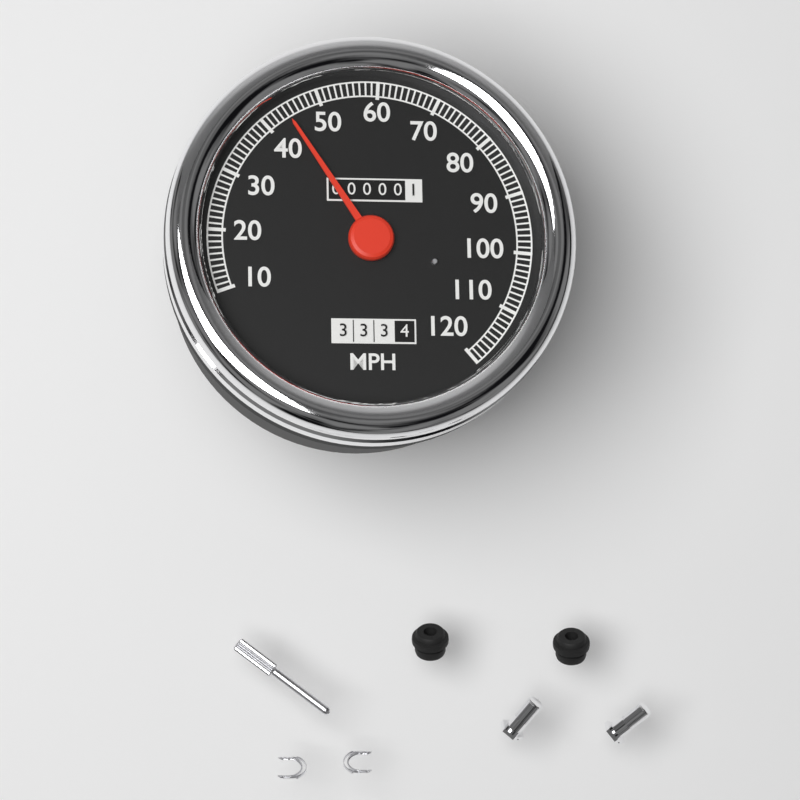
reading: 44 MPH
